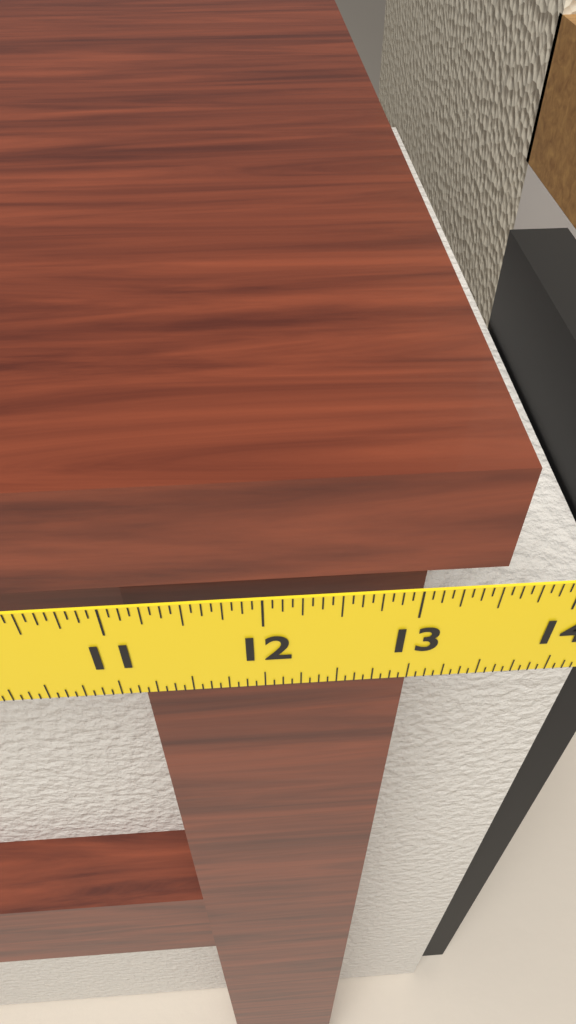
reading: 13.5000 in
